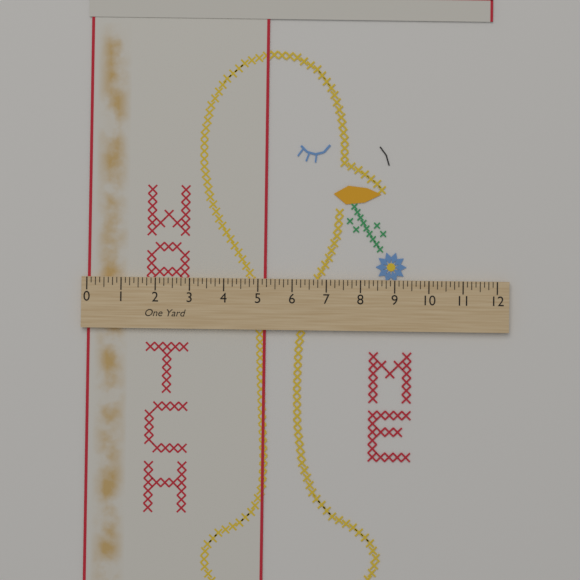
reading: 5.250 in
